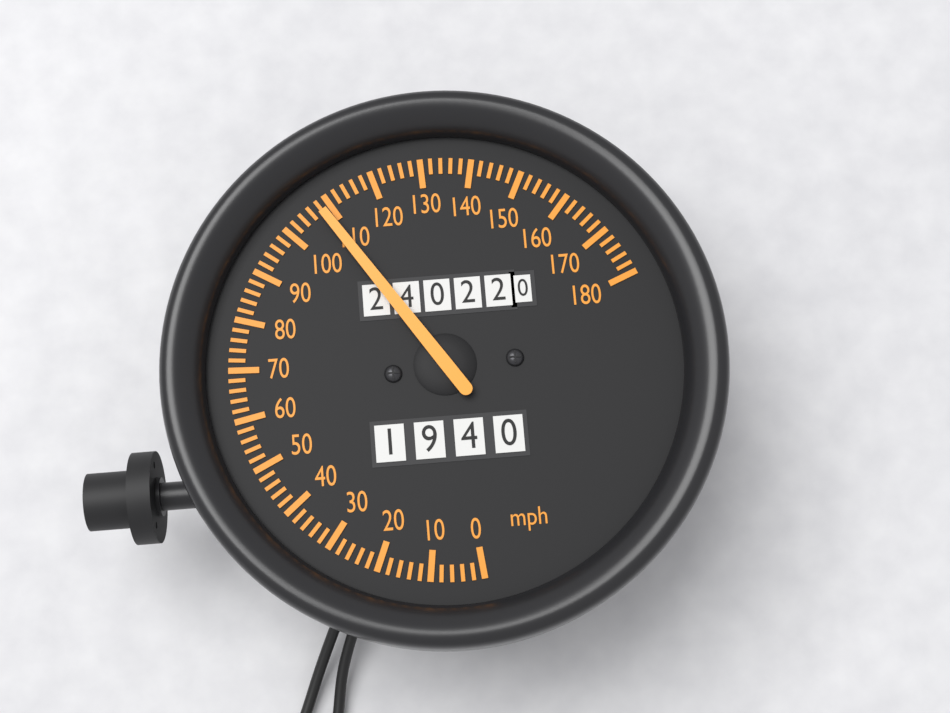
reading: 108 mph
